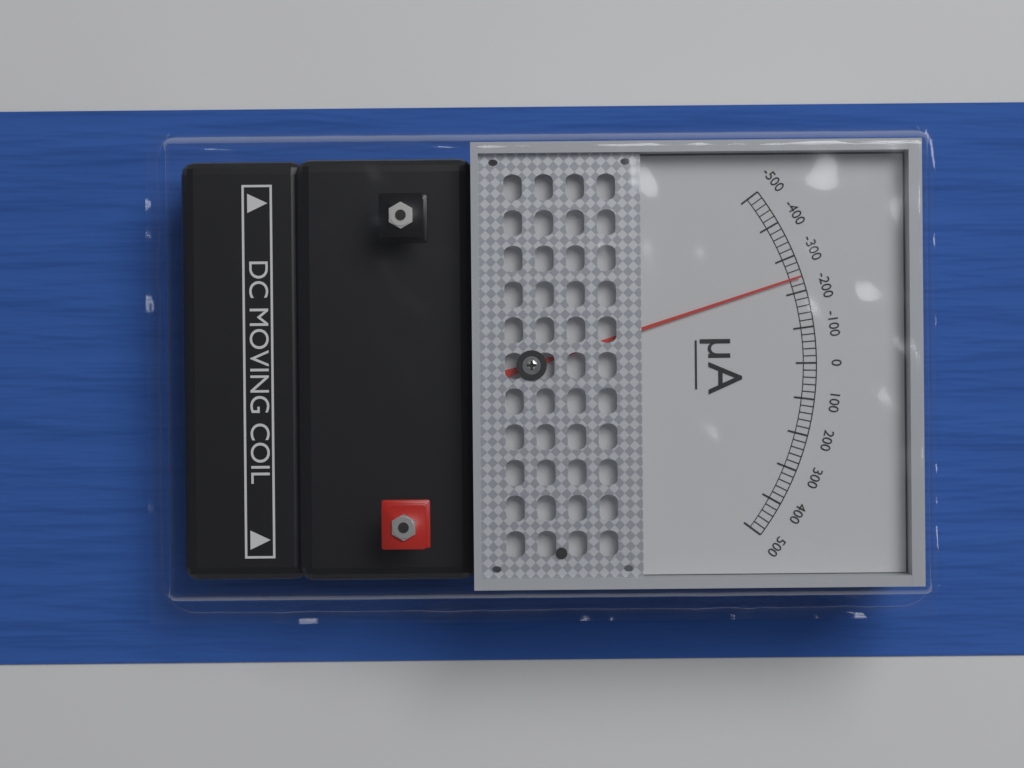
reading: -240 µA
